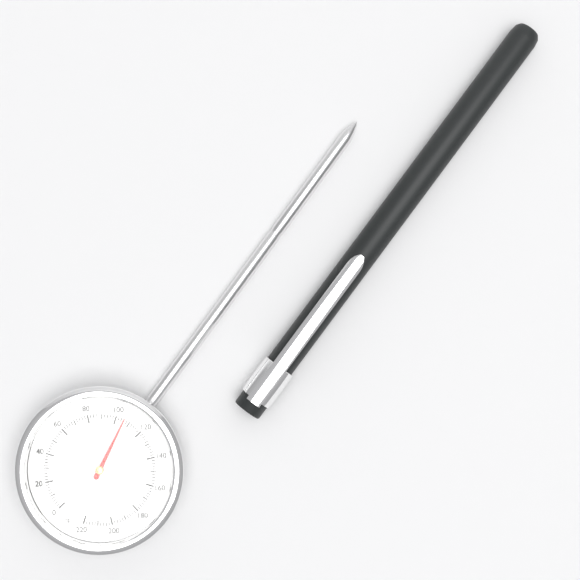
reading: 106 °F
